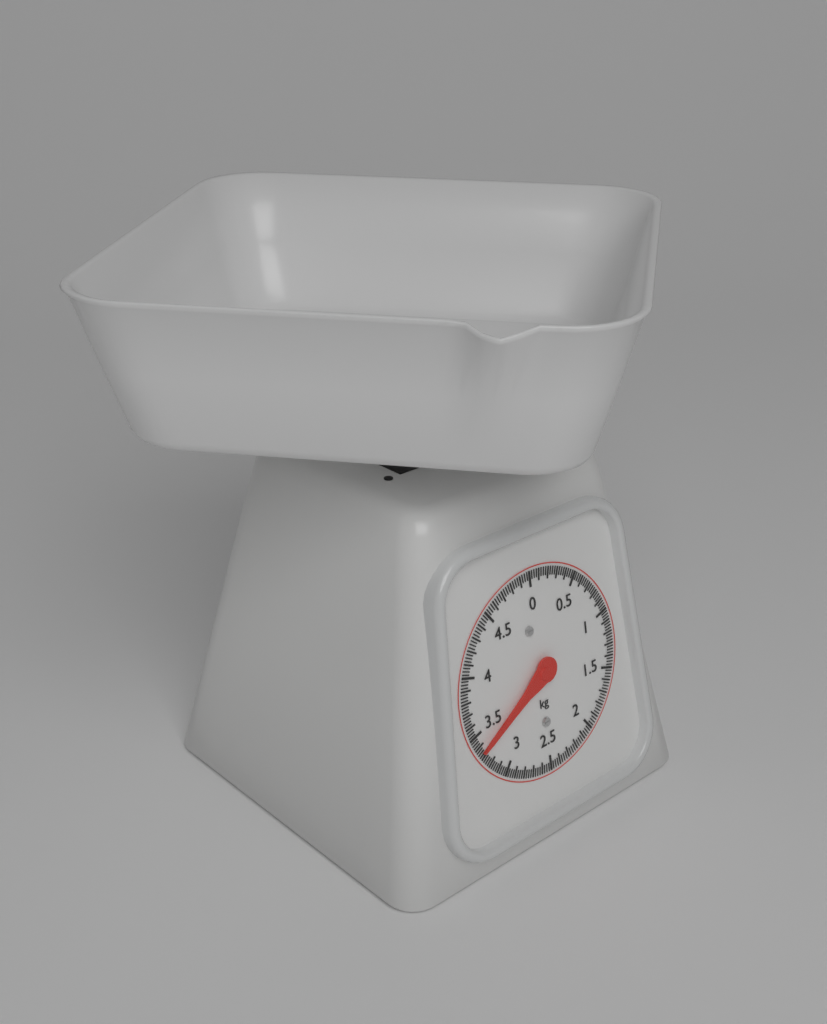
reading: 3.350 kg
